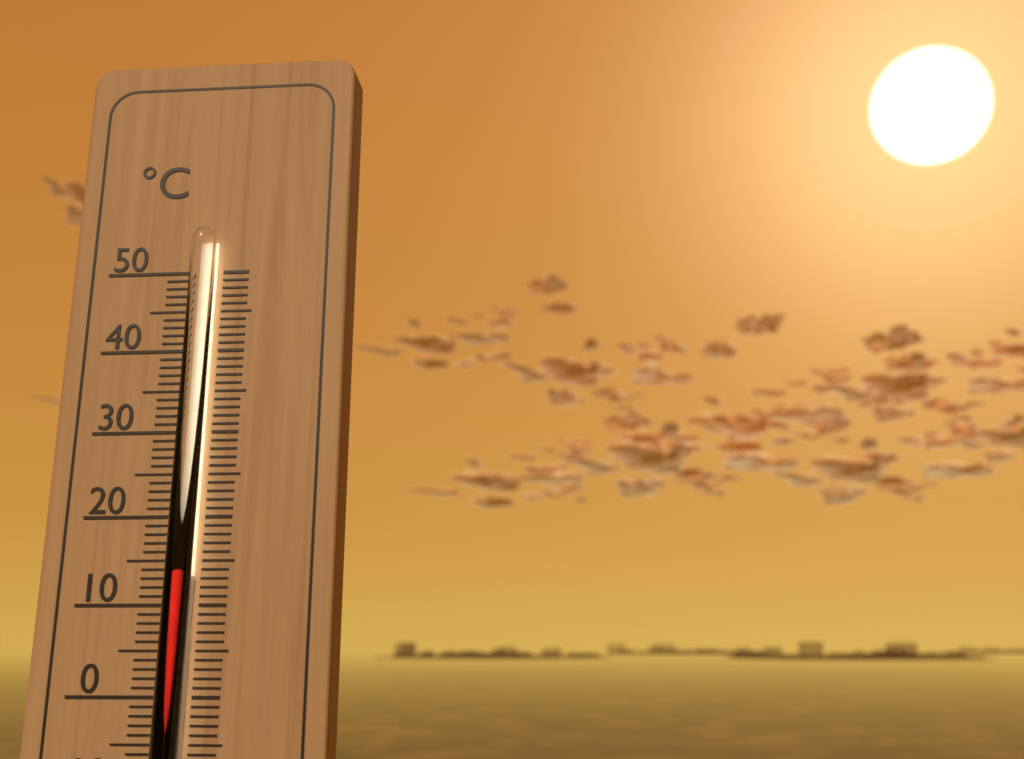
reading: 14 °C
